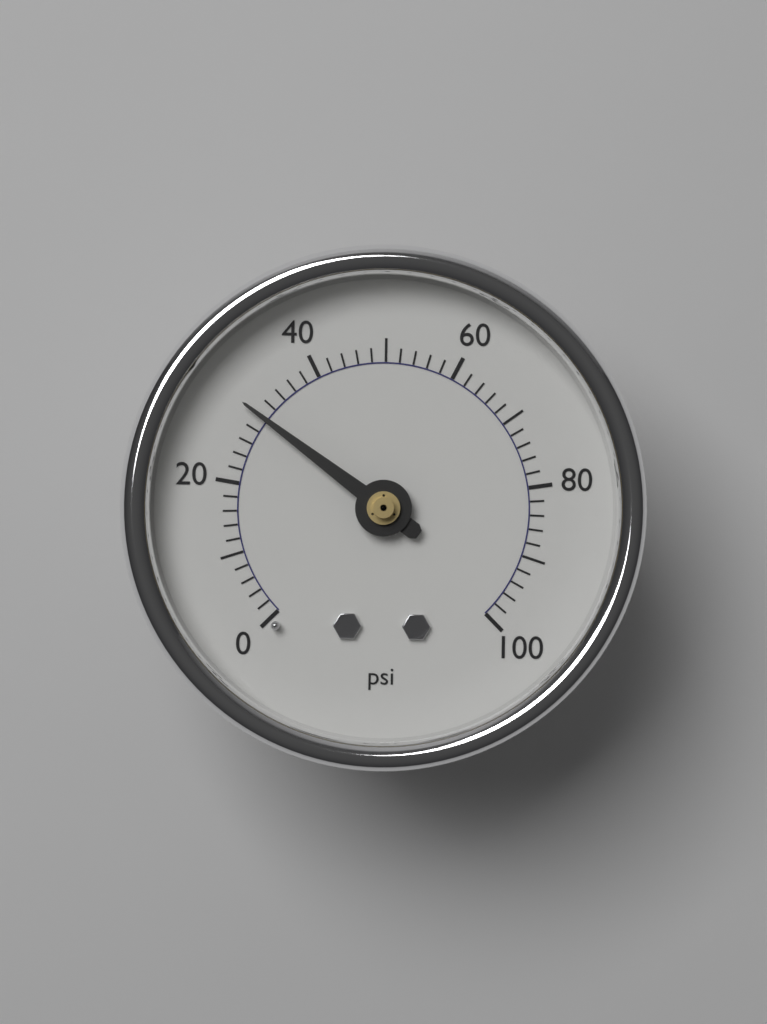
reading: 30 psi
